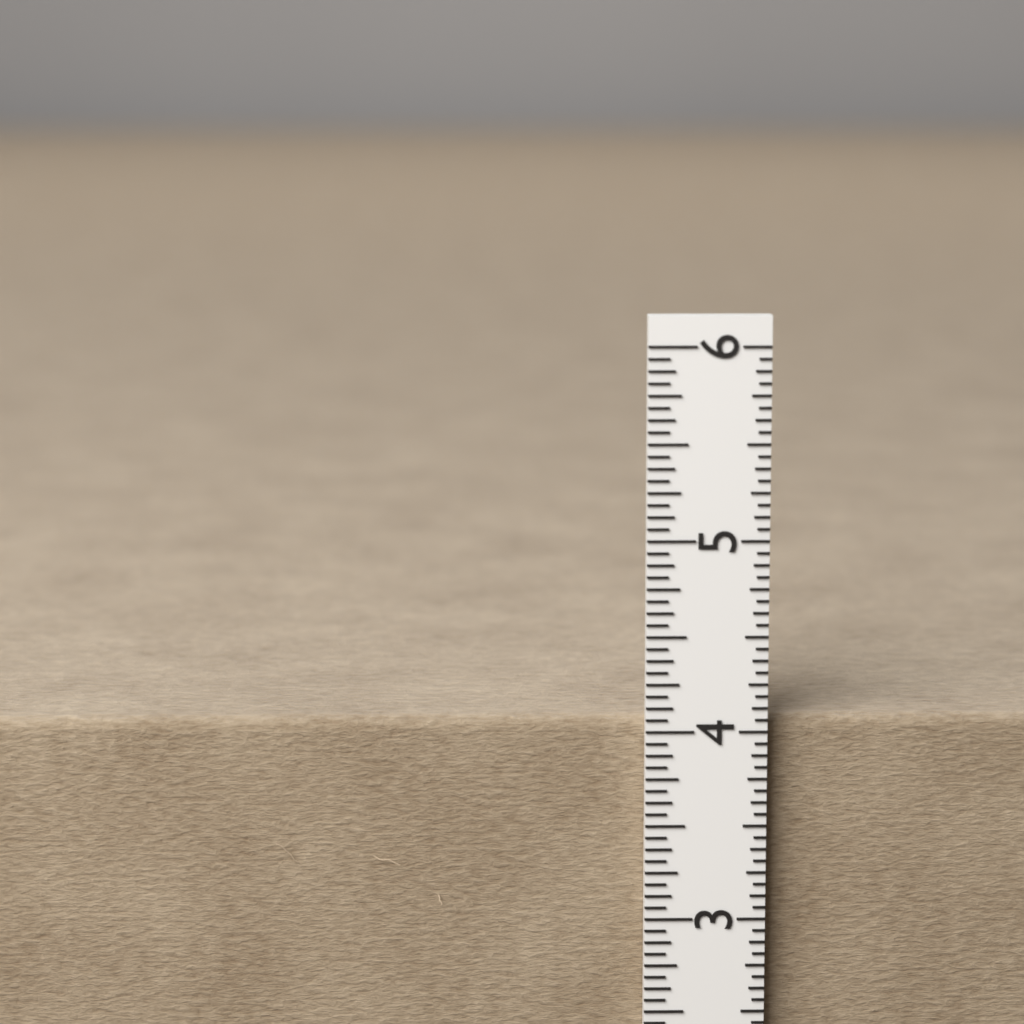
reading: 4.0625 in
